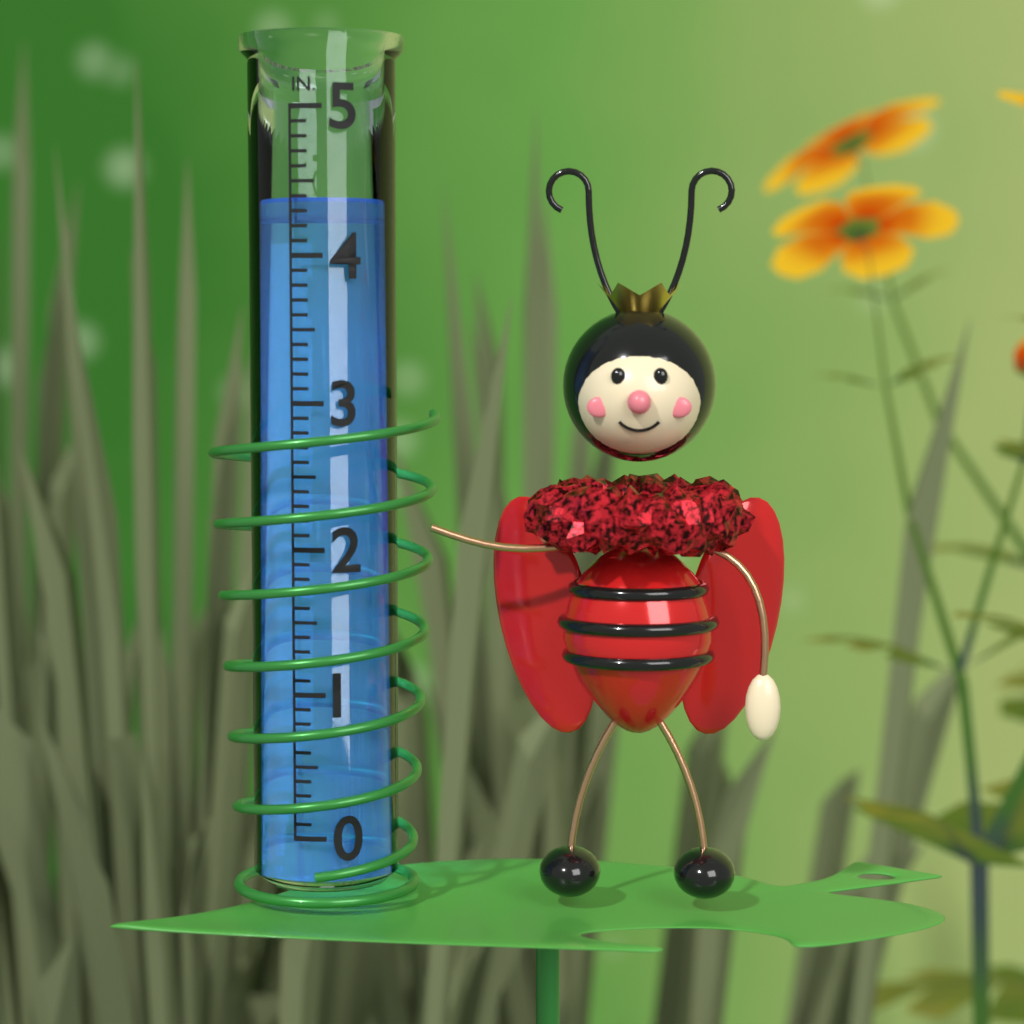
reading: 4.4 in
